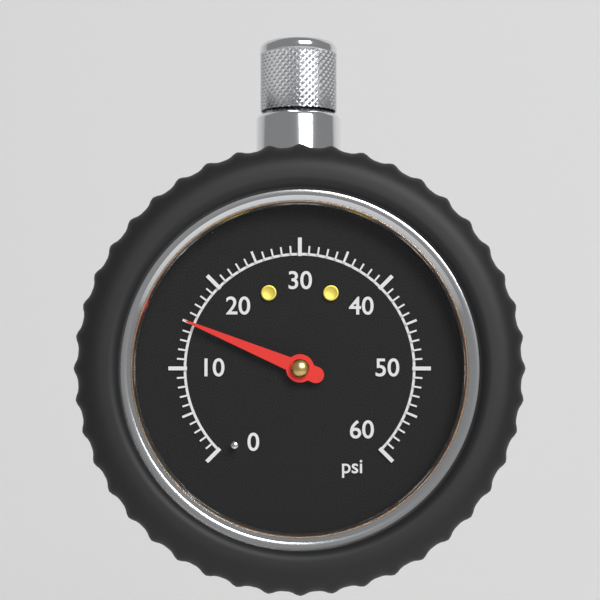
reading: 15 psi
